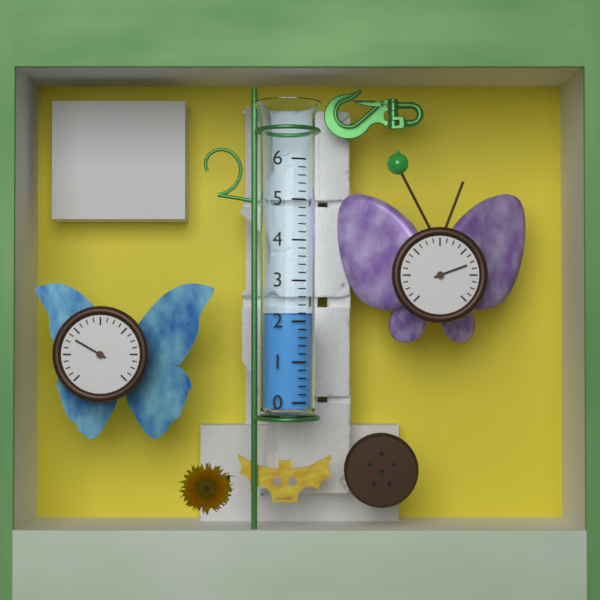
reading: 2.2 (no unit)
